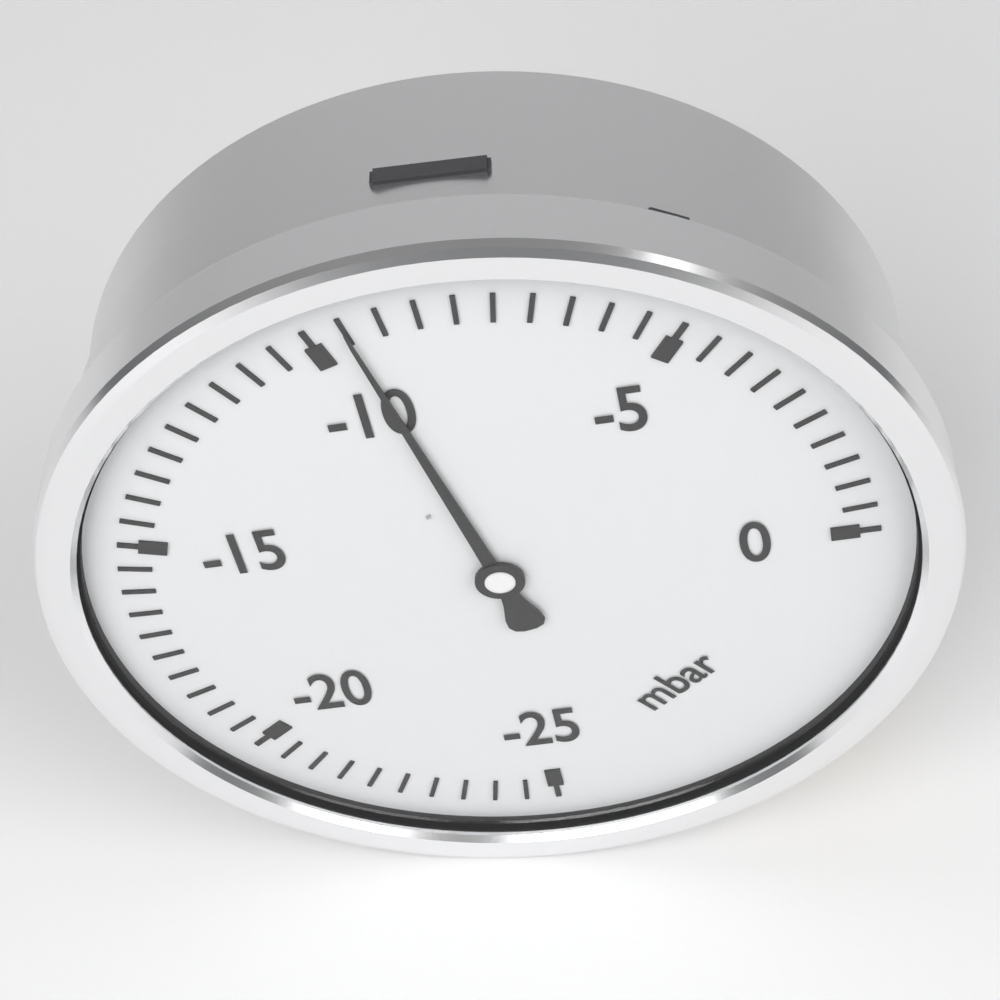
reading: -9.5 mbar
